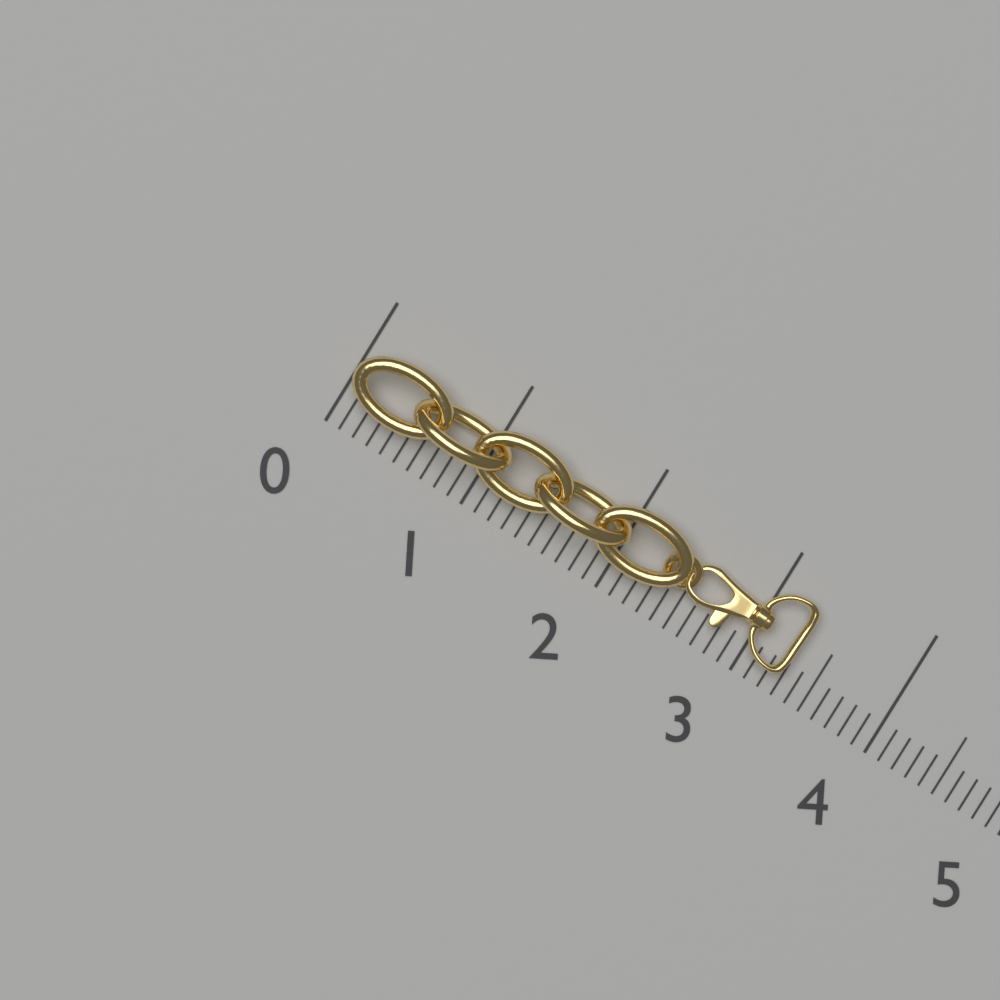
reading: 3.3 (no unit)
